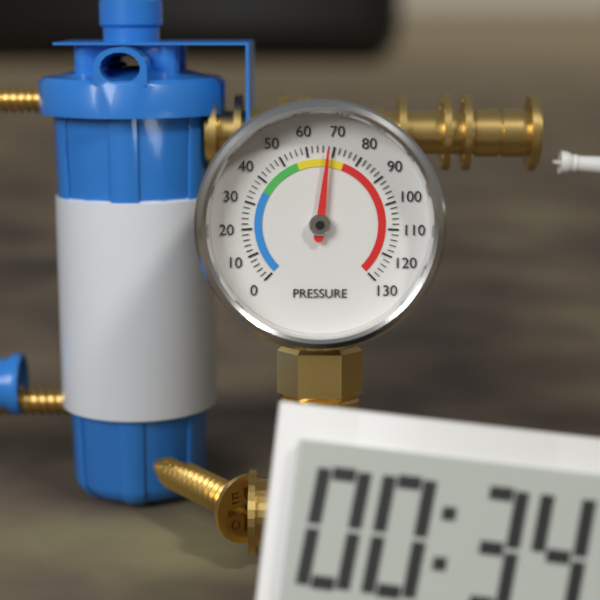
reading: 68 (no unit)
